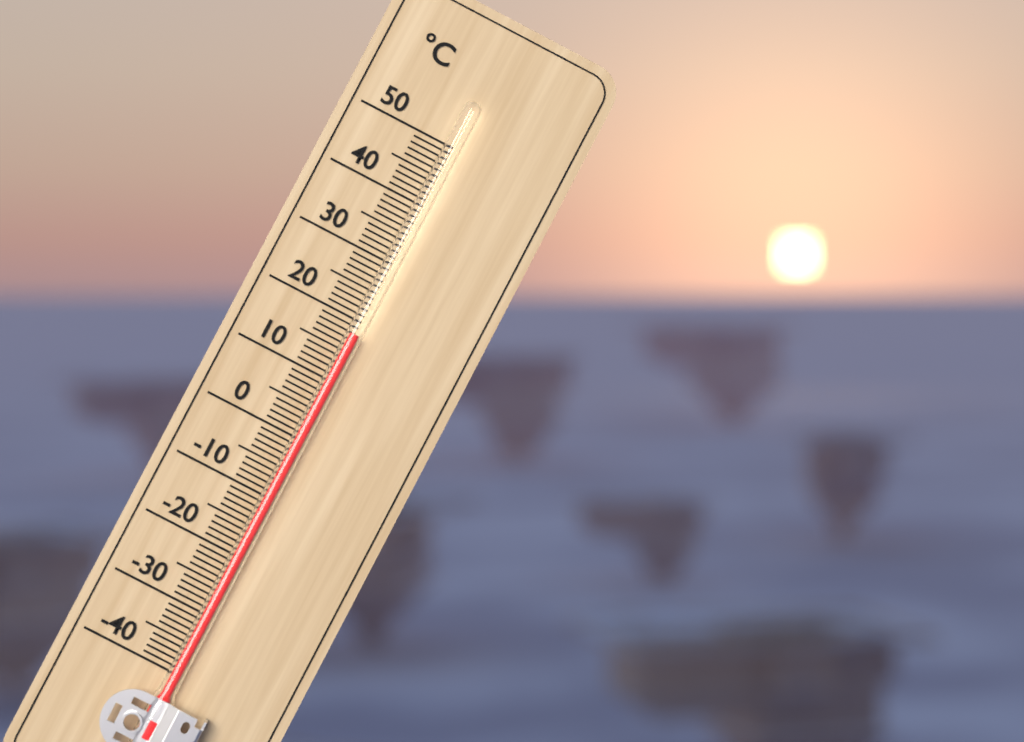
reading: 18 °C
